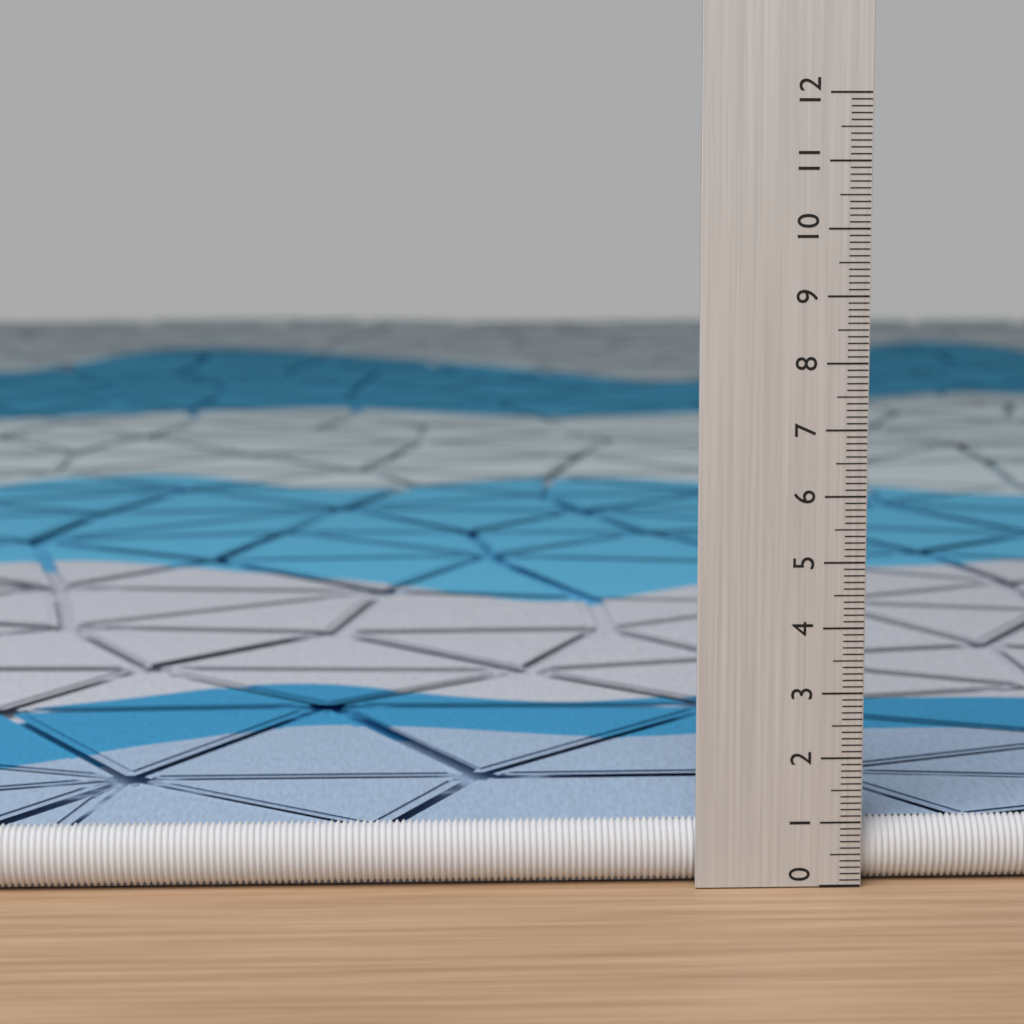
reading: 1.0 (no unit)
